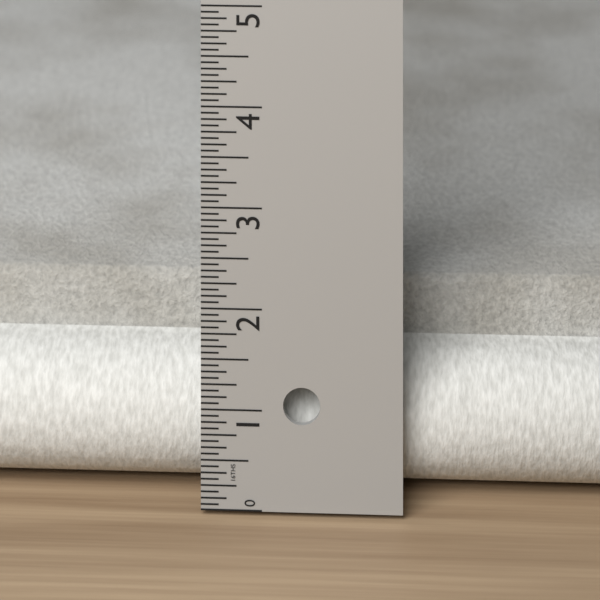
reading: 1.8750 in
